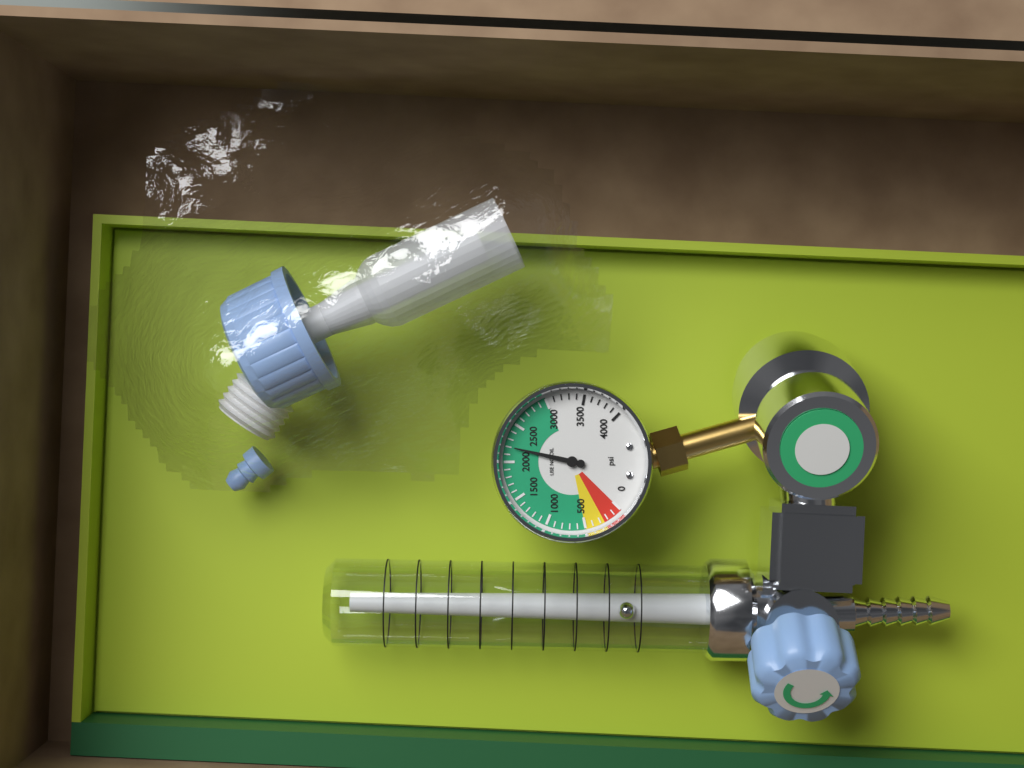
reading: 2200 psi
